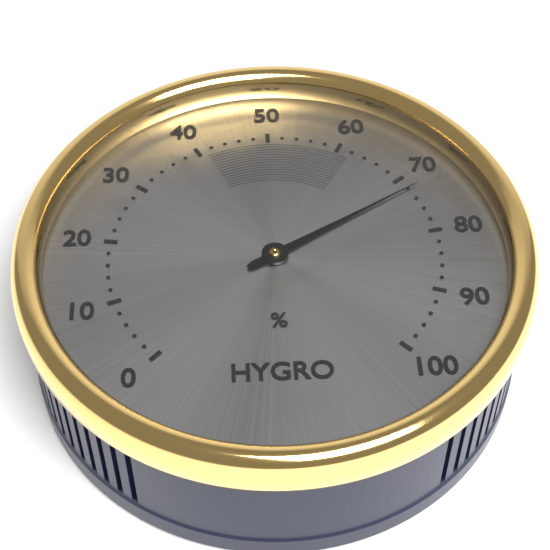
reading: 72 %
